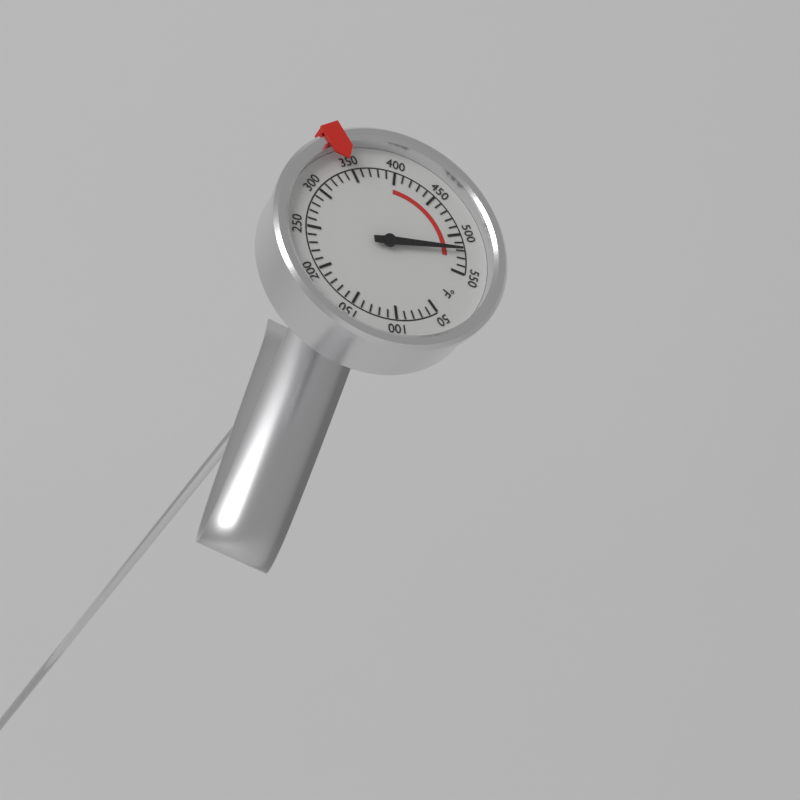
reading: 520 °F
